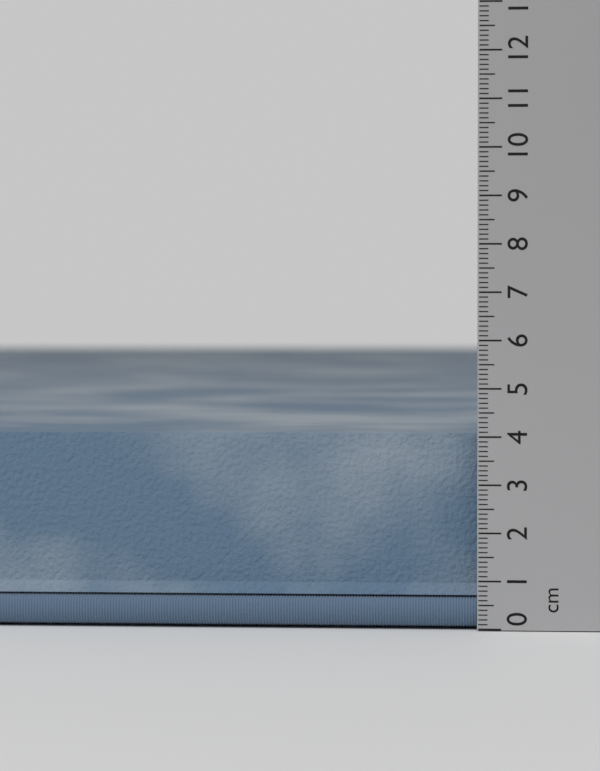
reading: 4.2 cm
